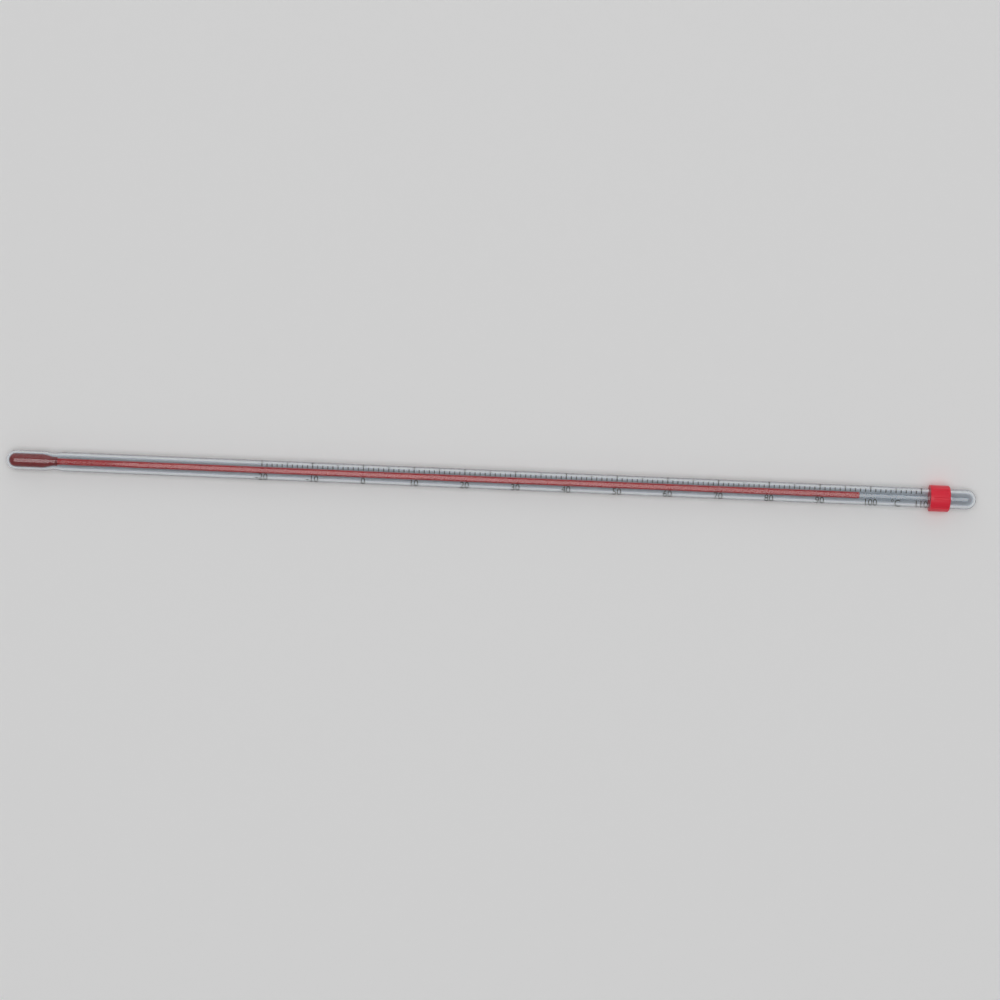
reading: 98 °C
